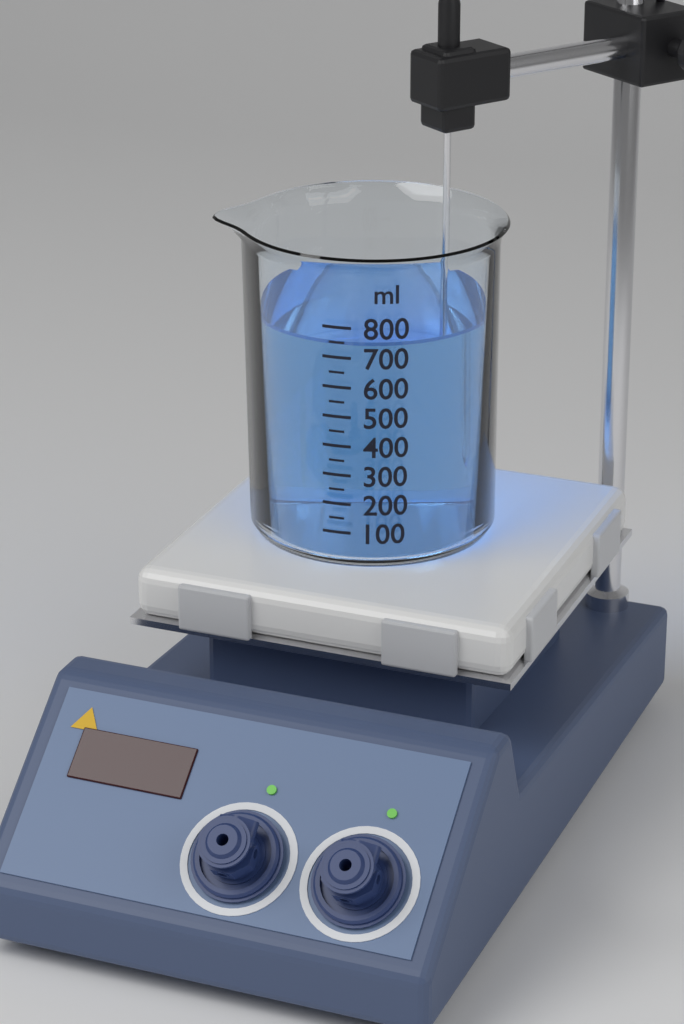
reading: 750 ml
